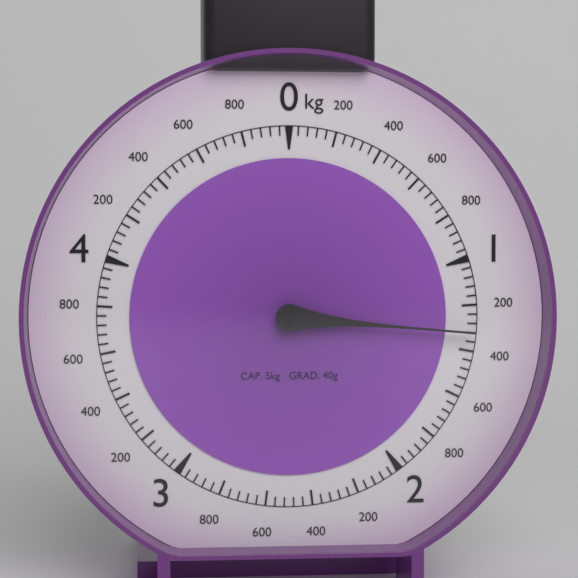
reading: 1.32 kg
